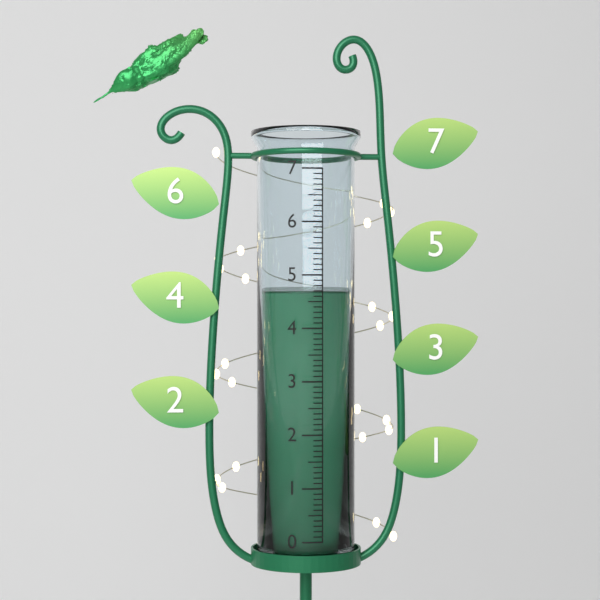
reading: 4.7 (no unit)
